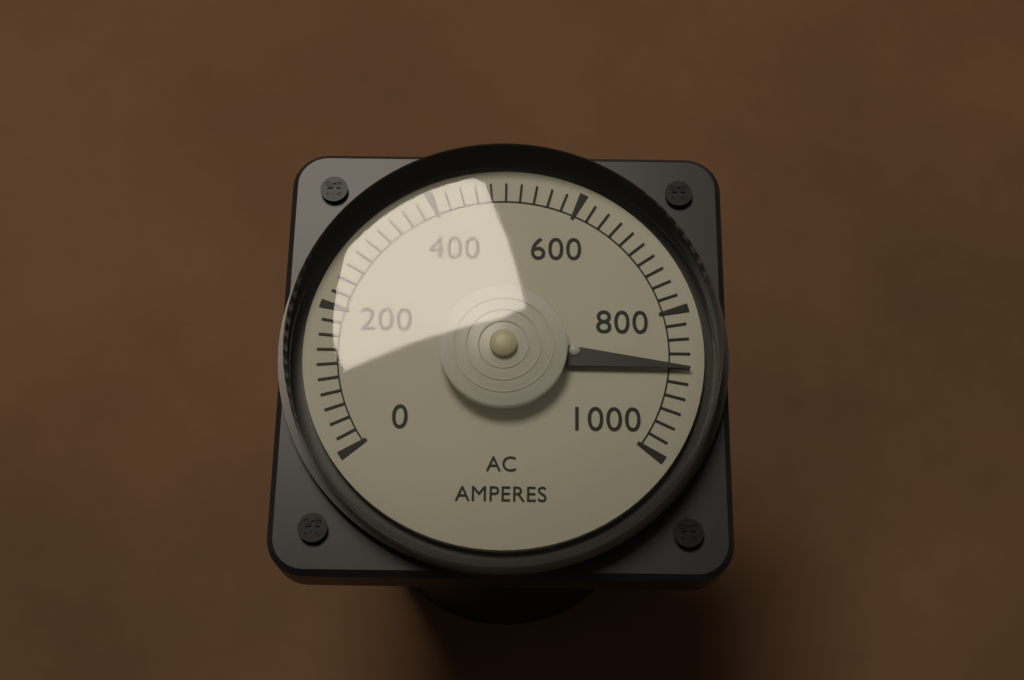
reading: 880 A
